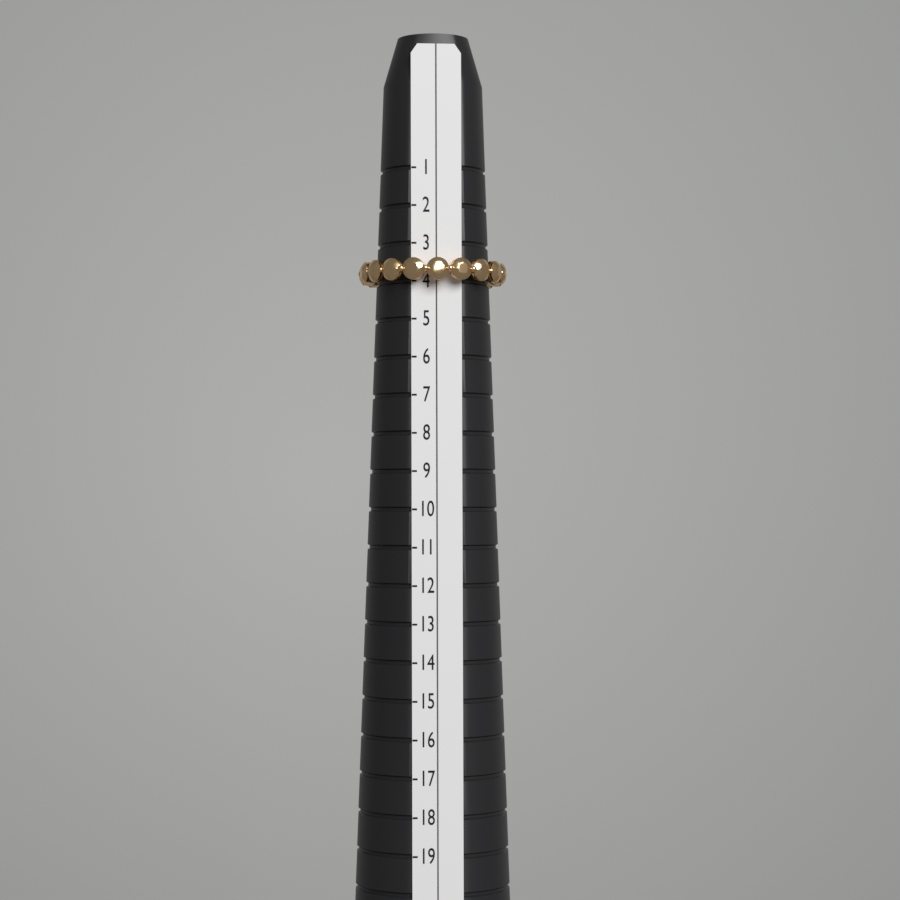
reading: 4 (no unit)
